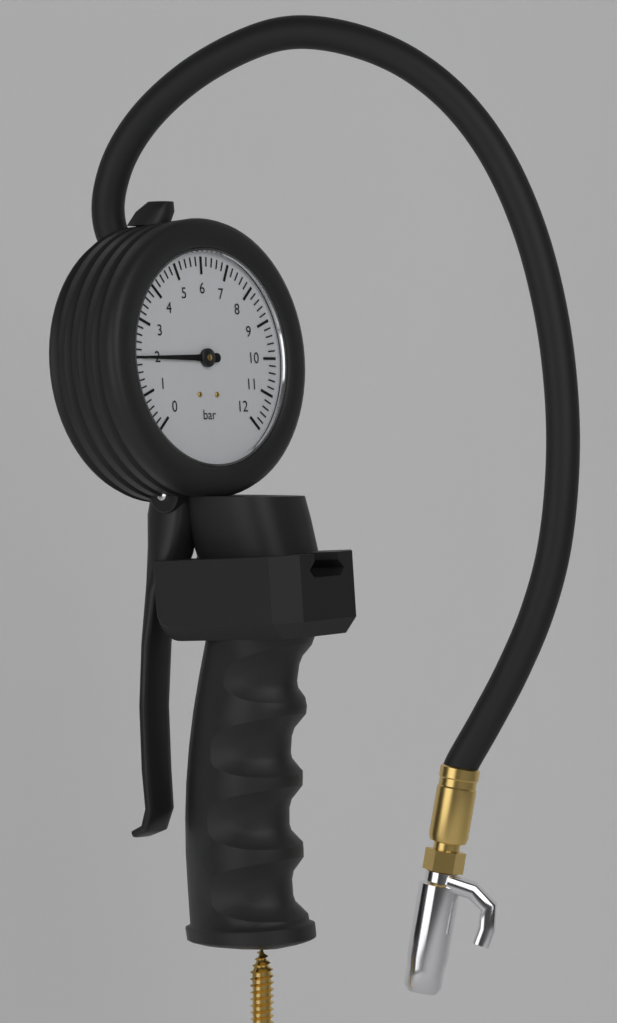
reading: 2.0 bar
